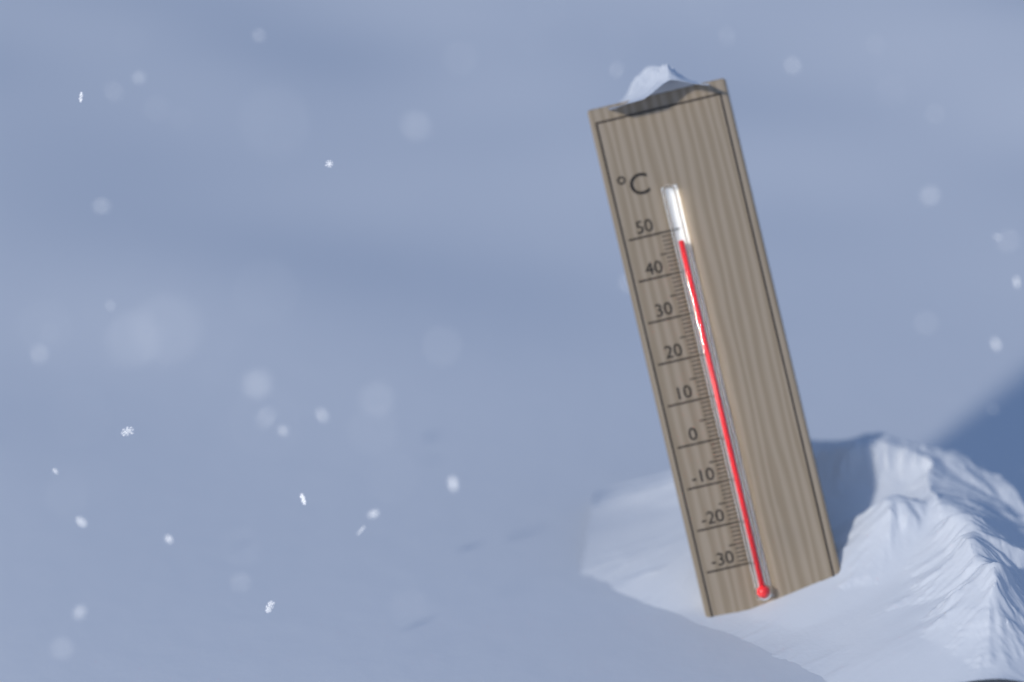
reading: 47 °C
